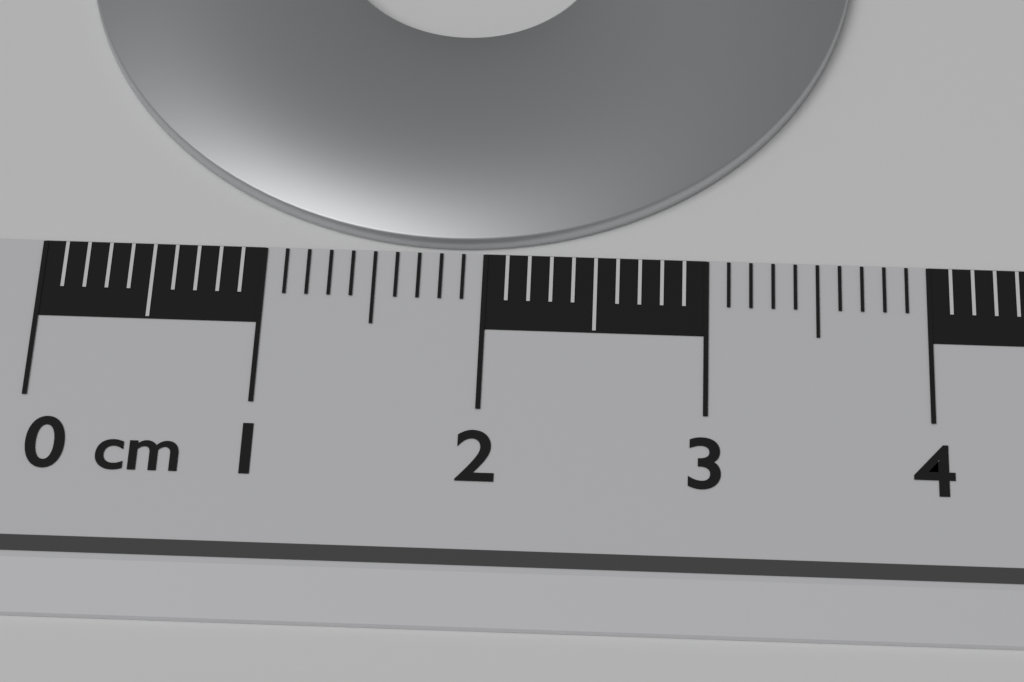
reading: 3.7 cm
